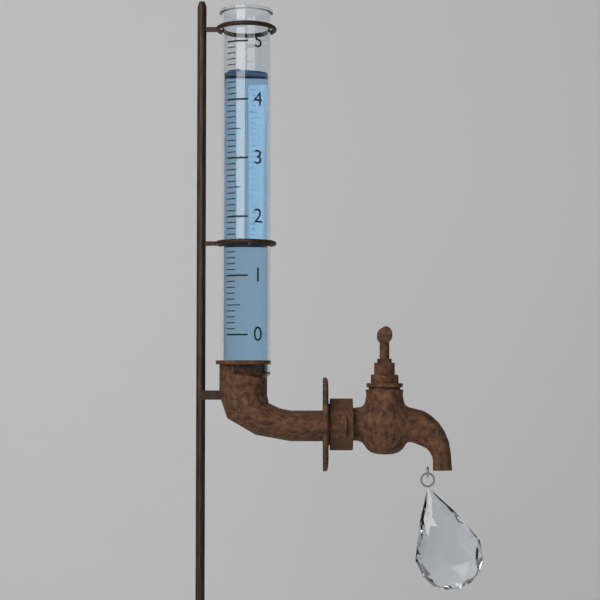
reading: 4.5 (no unit)
